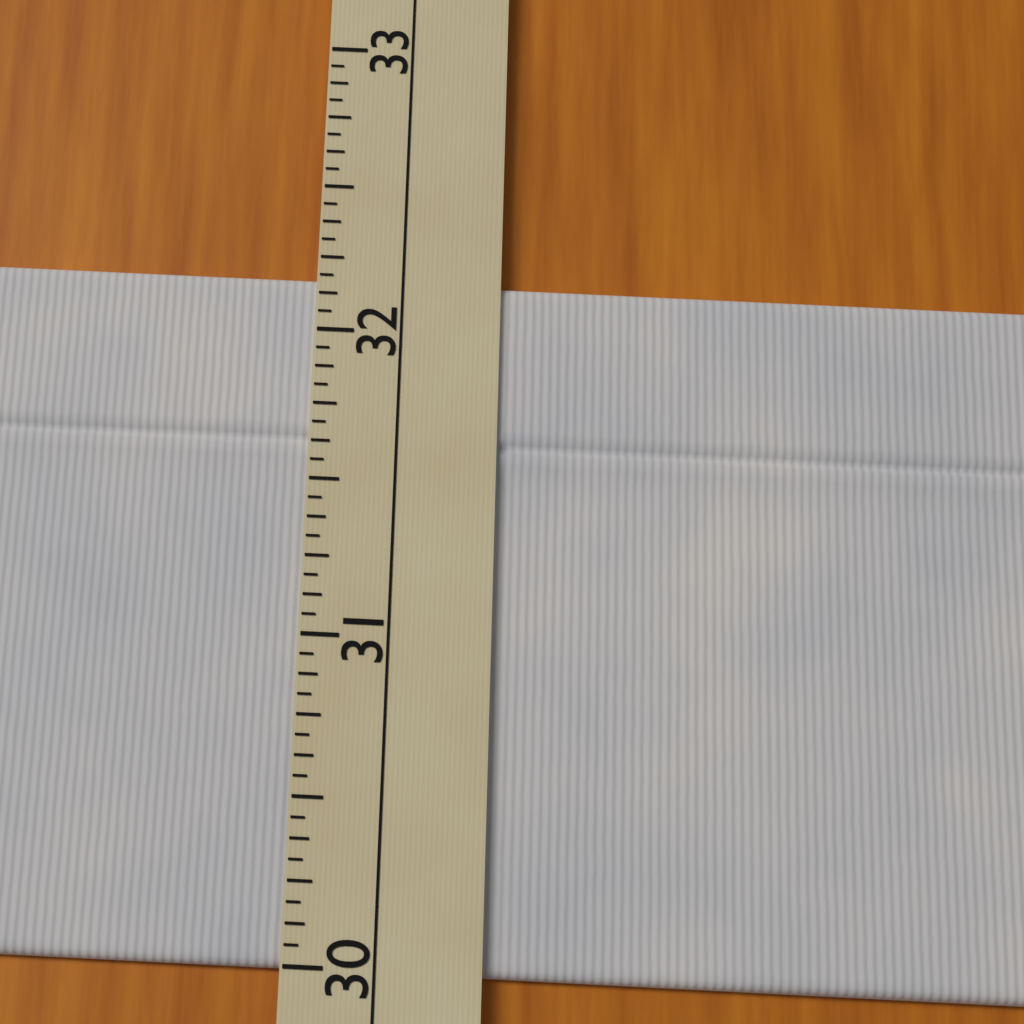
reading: 32.1875 (no unit)
